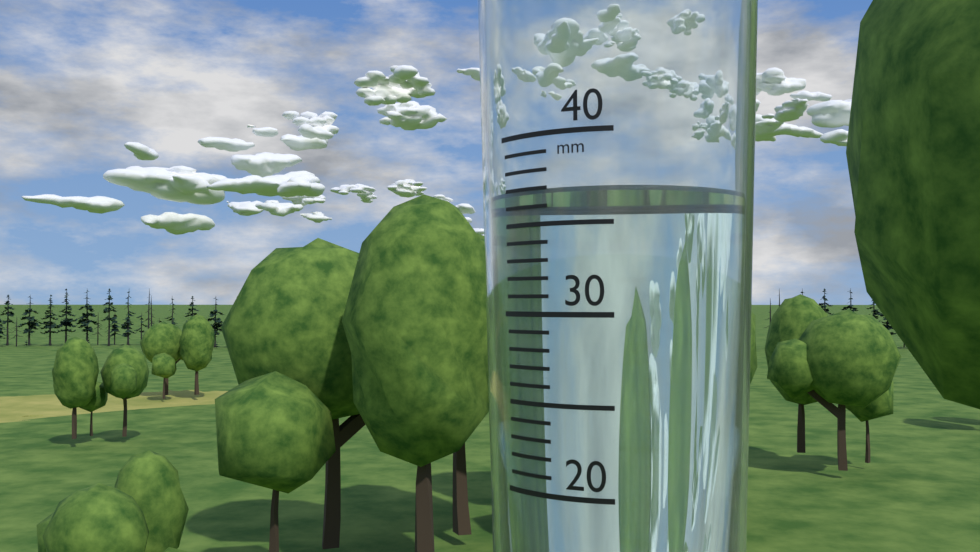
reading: 37 mm
